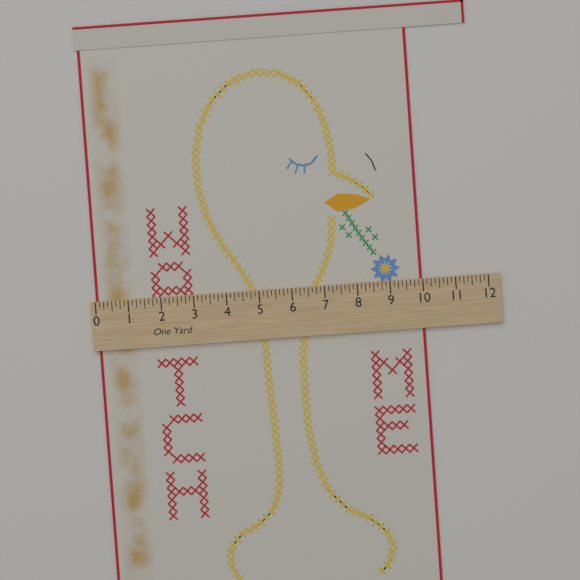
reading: 10.000 in
